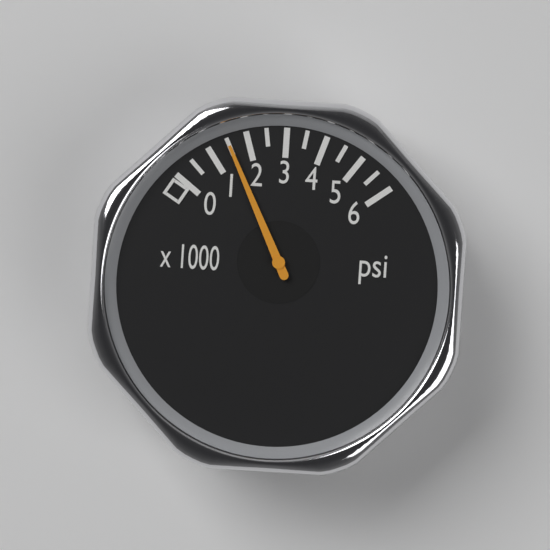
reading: 1500 psi
